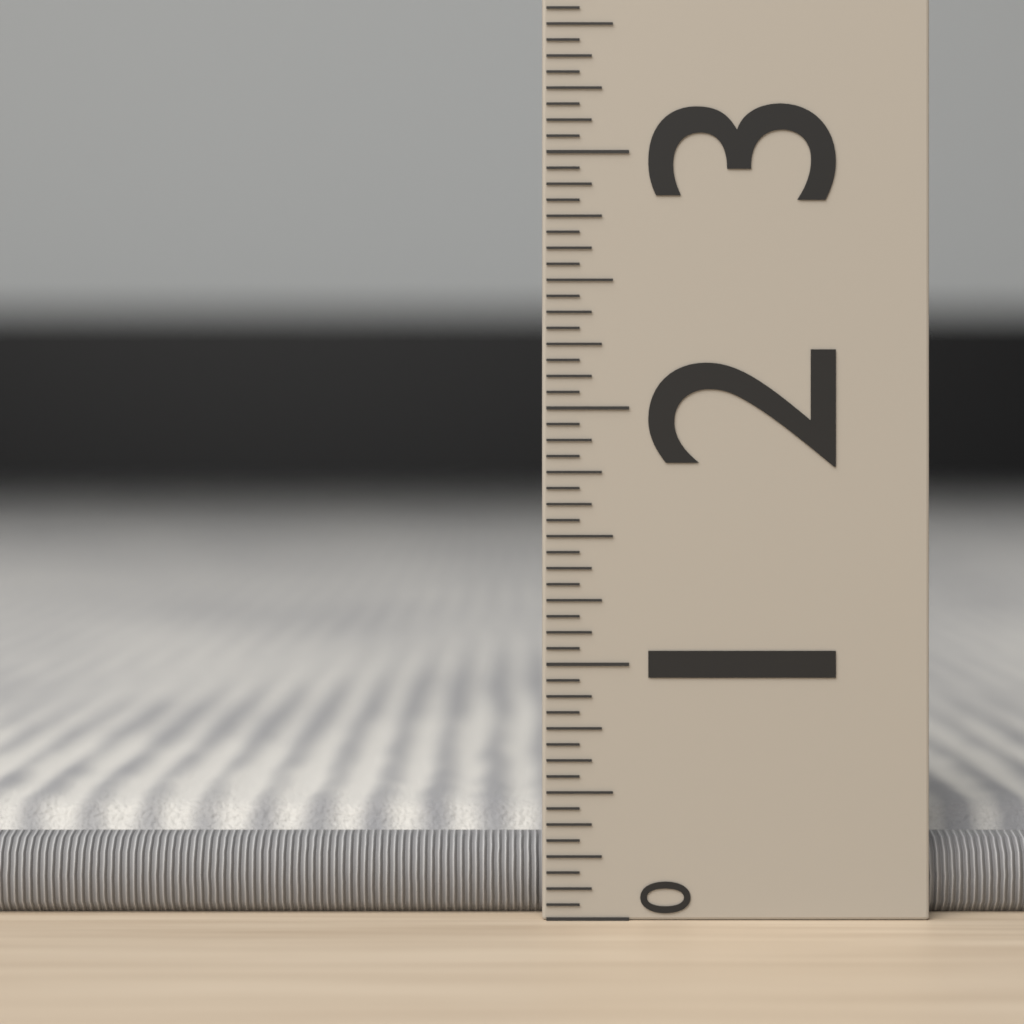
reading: 0.4000 (no unit)
